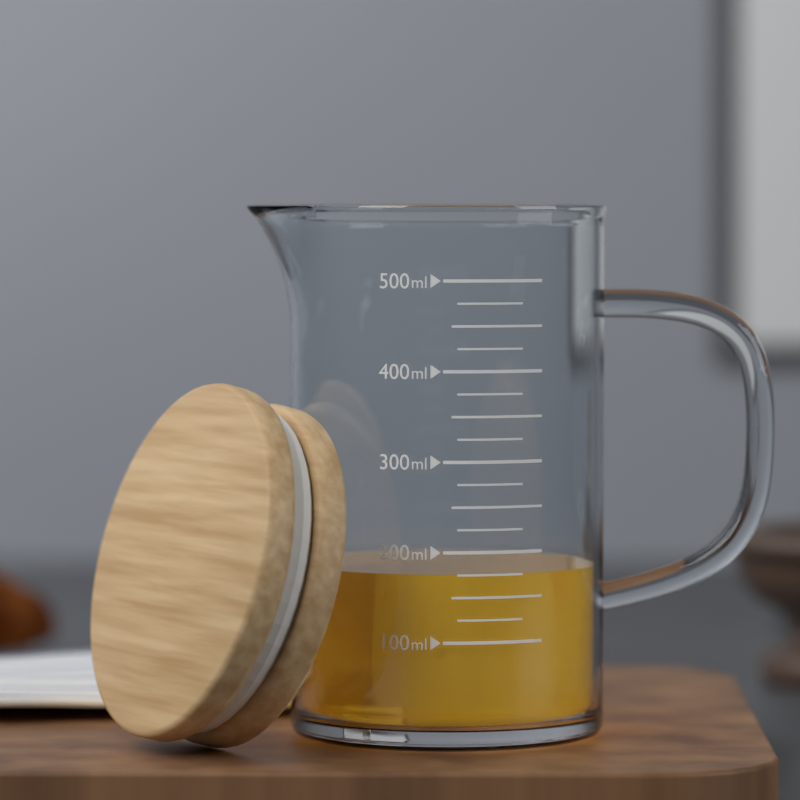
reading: 175 ml
